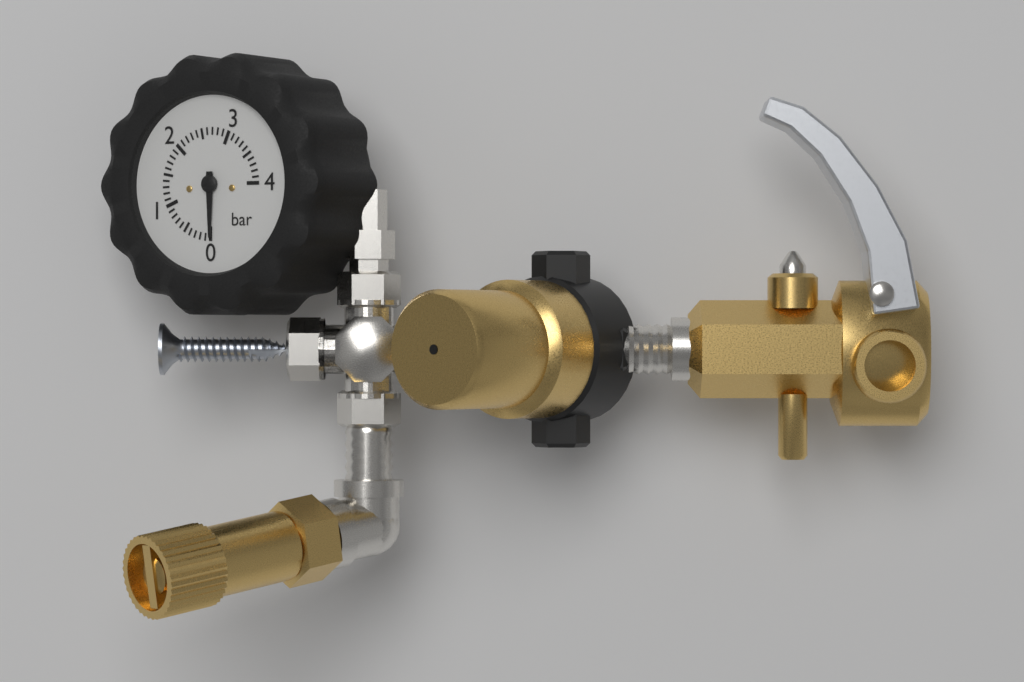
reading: 0.0 bar
